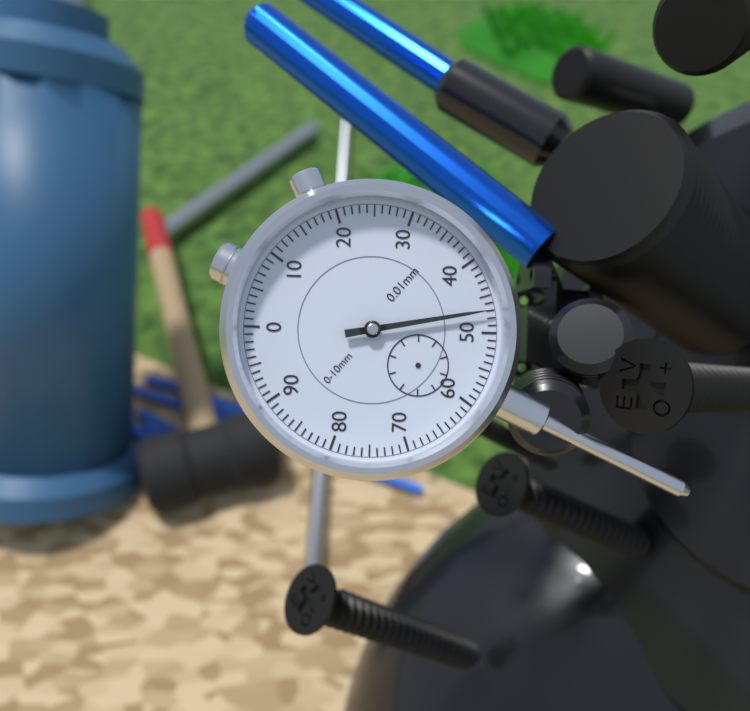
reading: 0.47 mm
